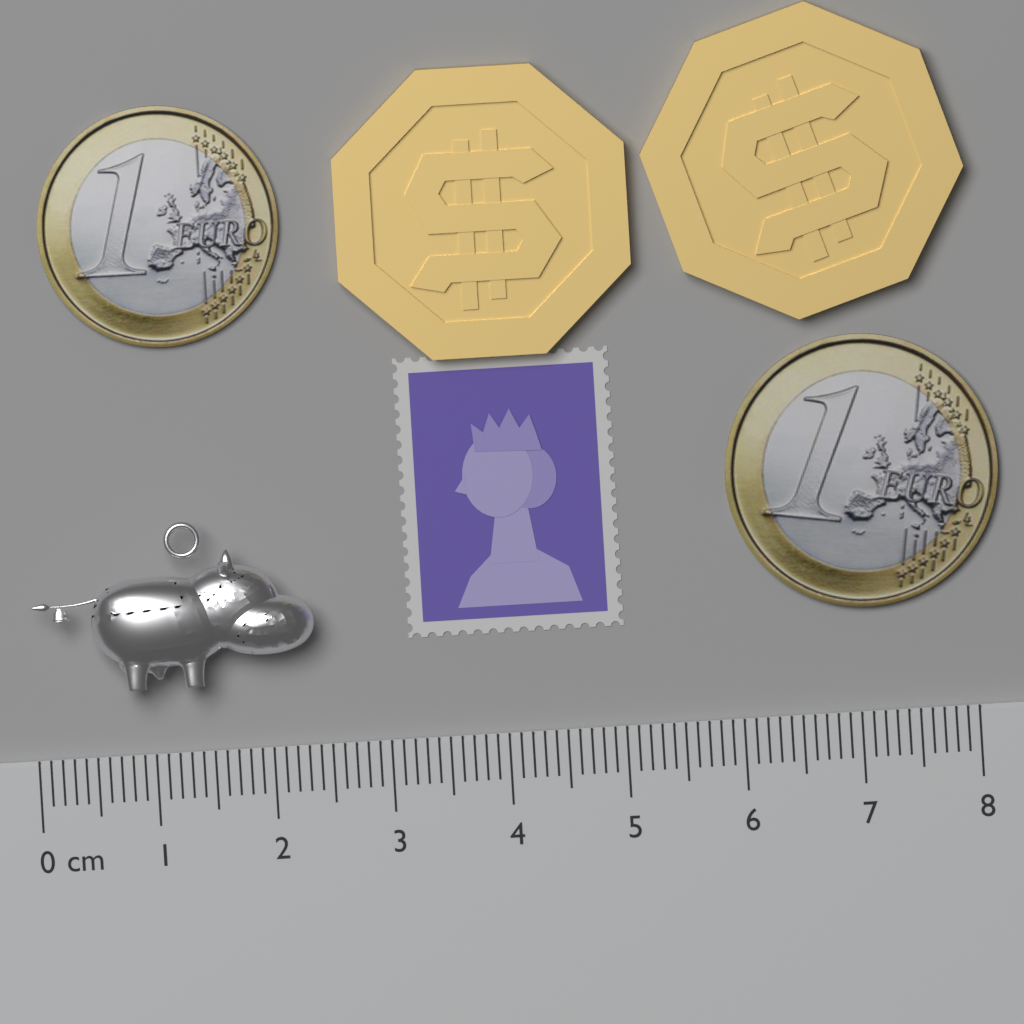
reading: 2.4 cm
